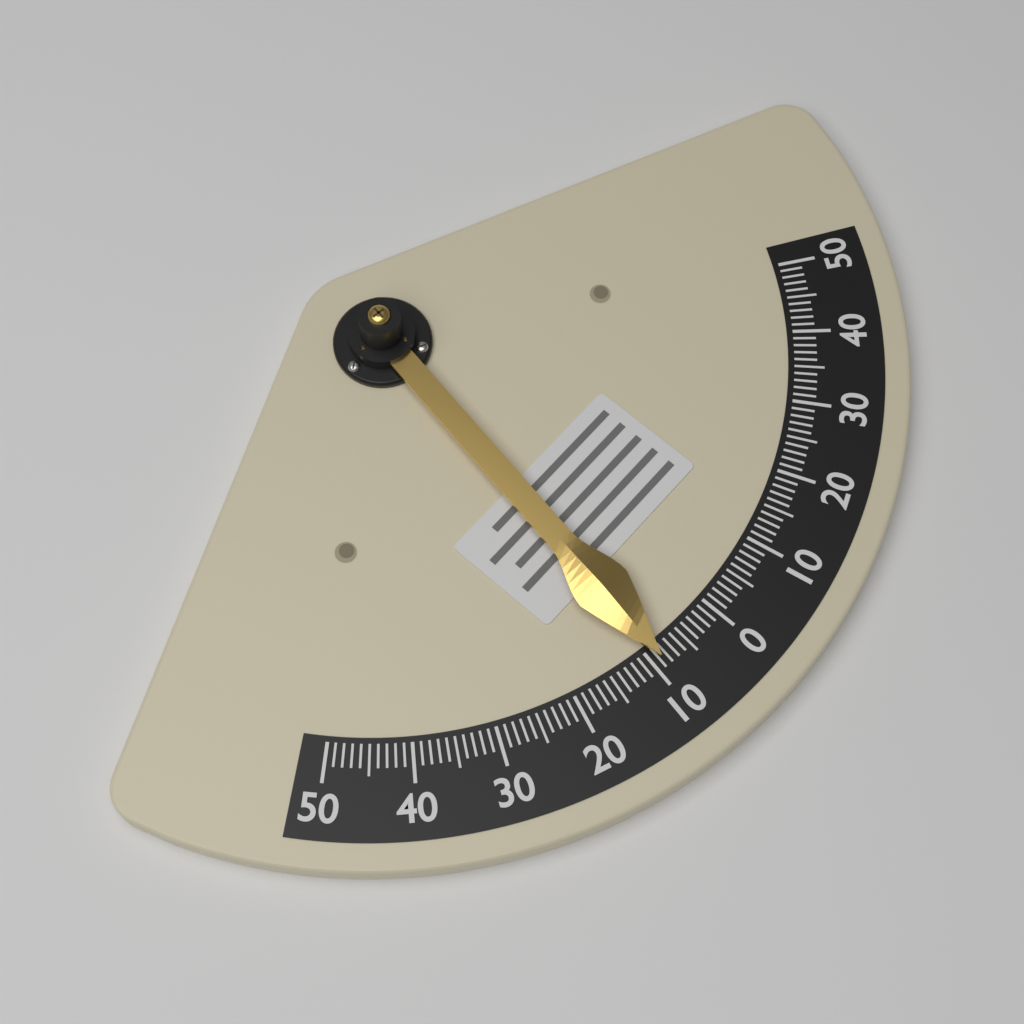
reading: -9 (no unit)
